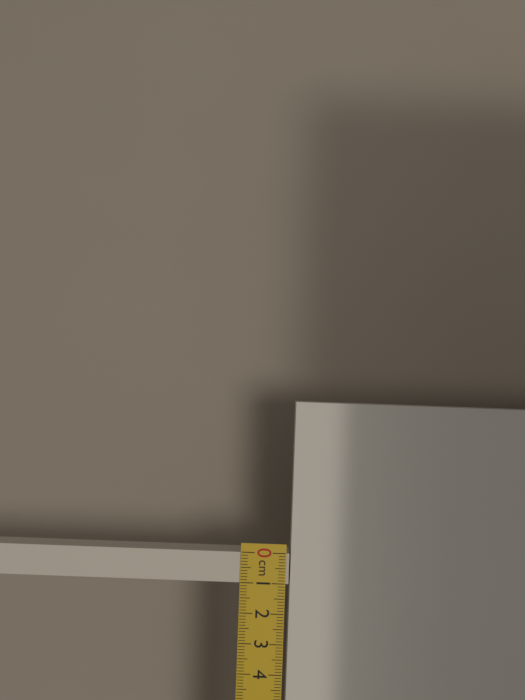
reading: 1.0 cm
